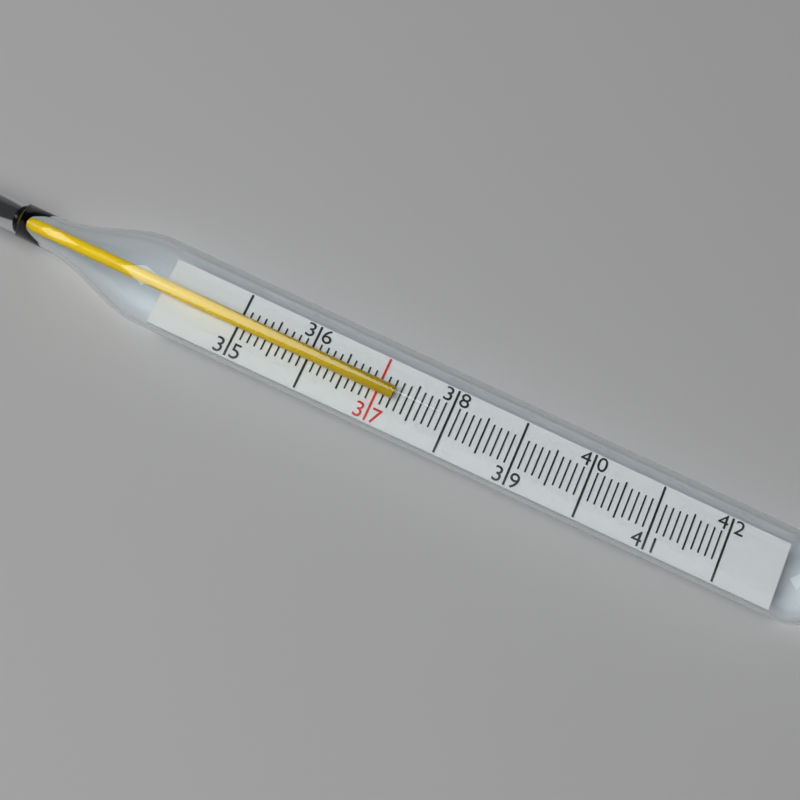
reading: 37.2 (no unit)
